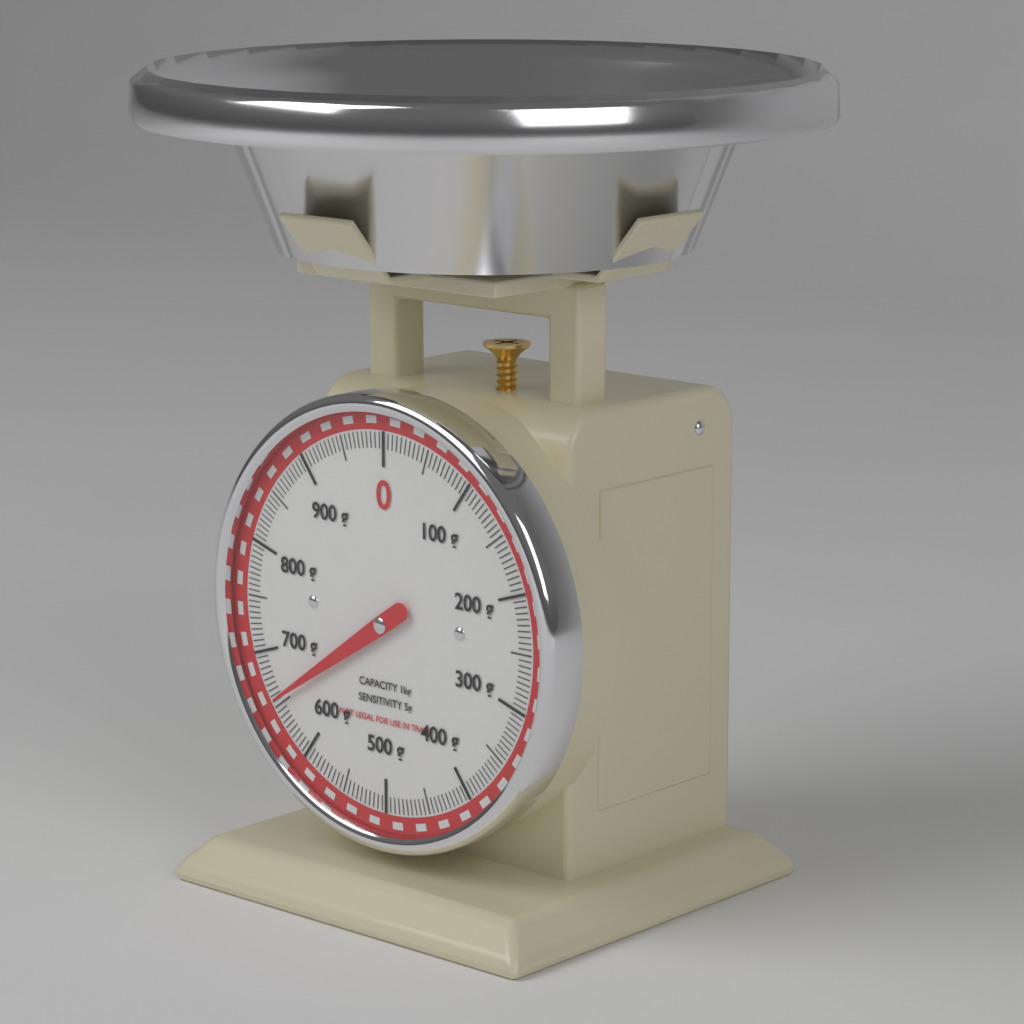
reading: 655 g
